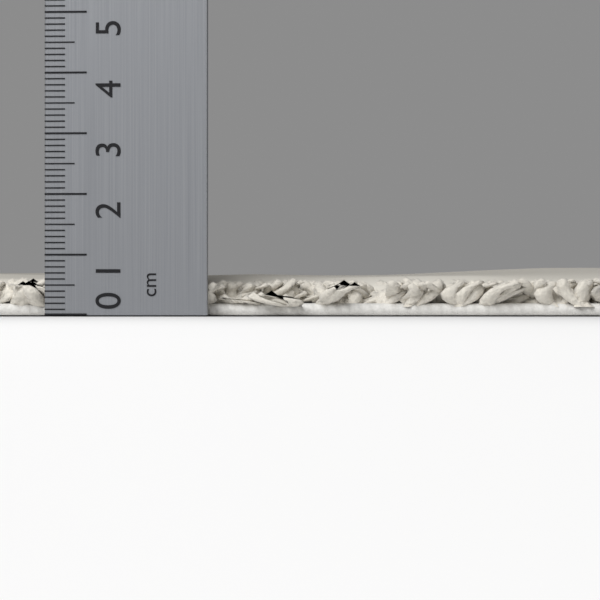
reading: 0.7 cm
